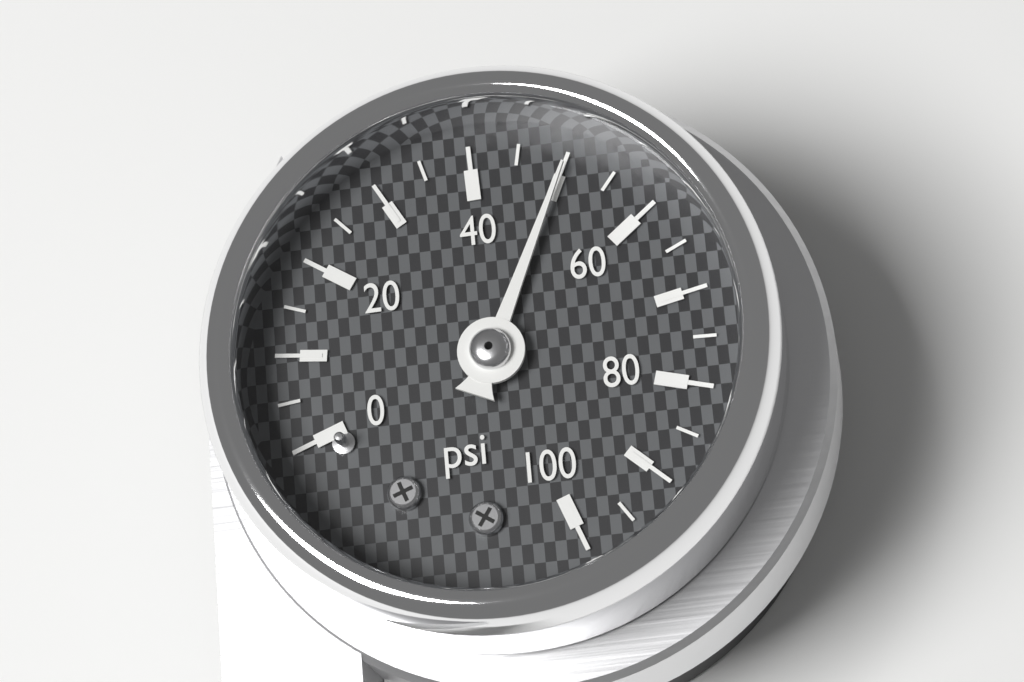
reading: 50 psi
